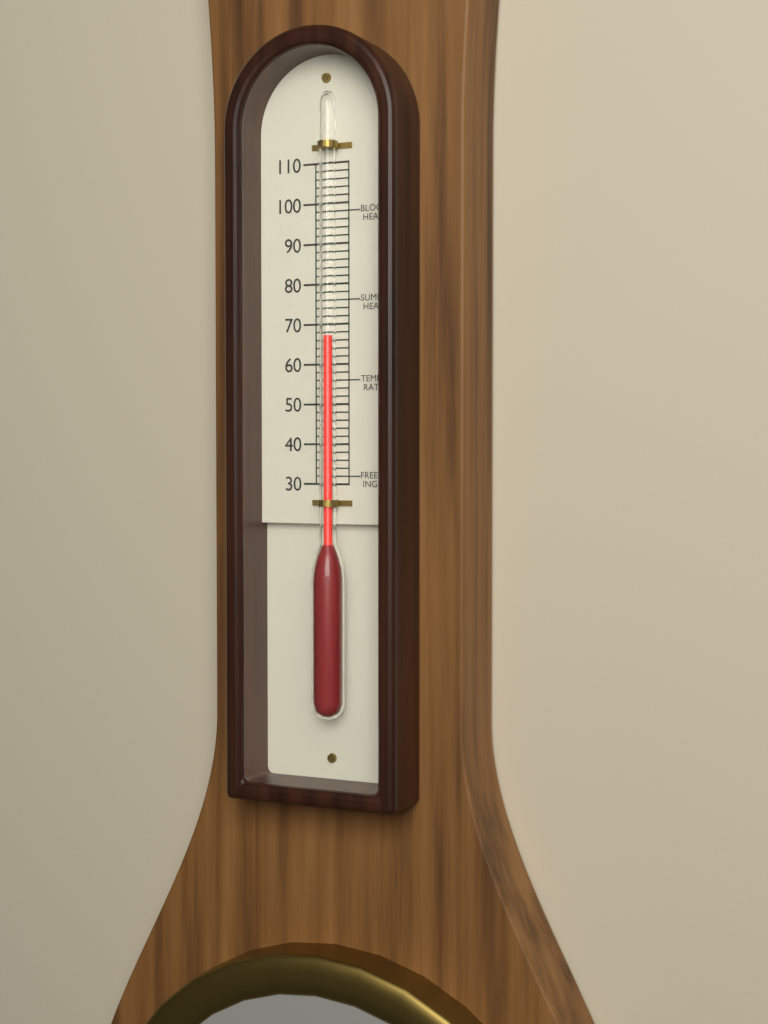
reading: 67 (no unit)
